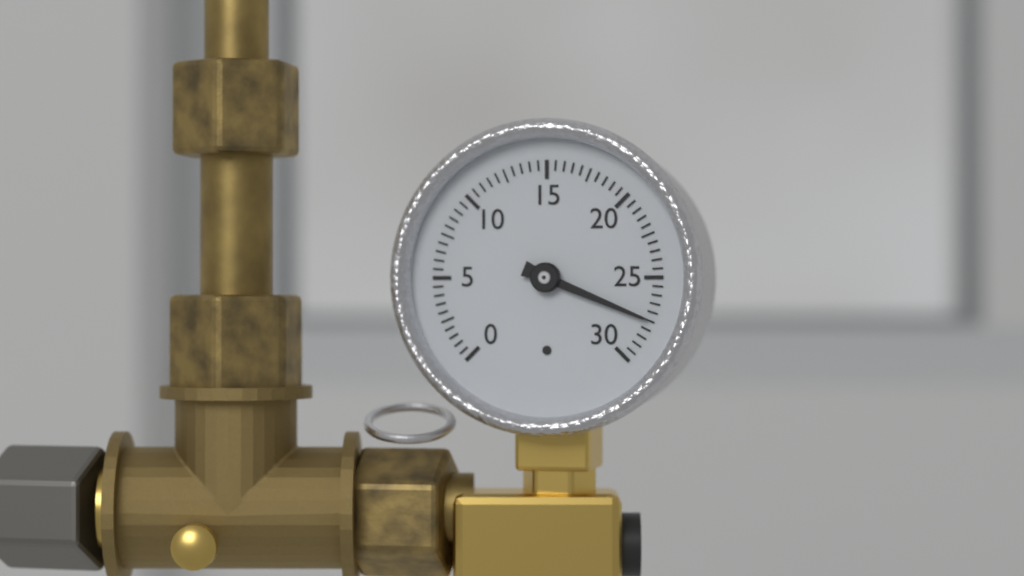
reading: 27.5 (no unit)
